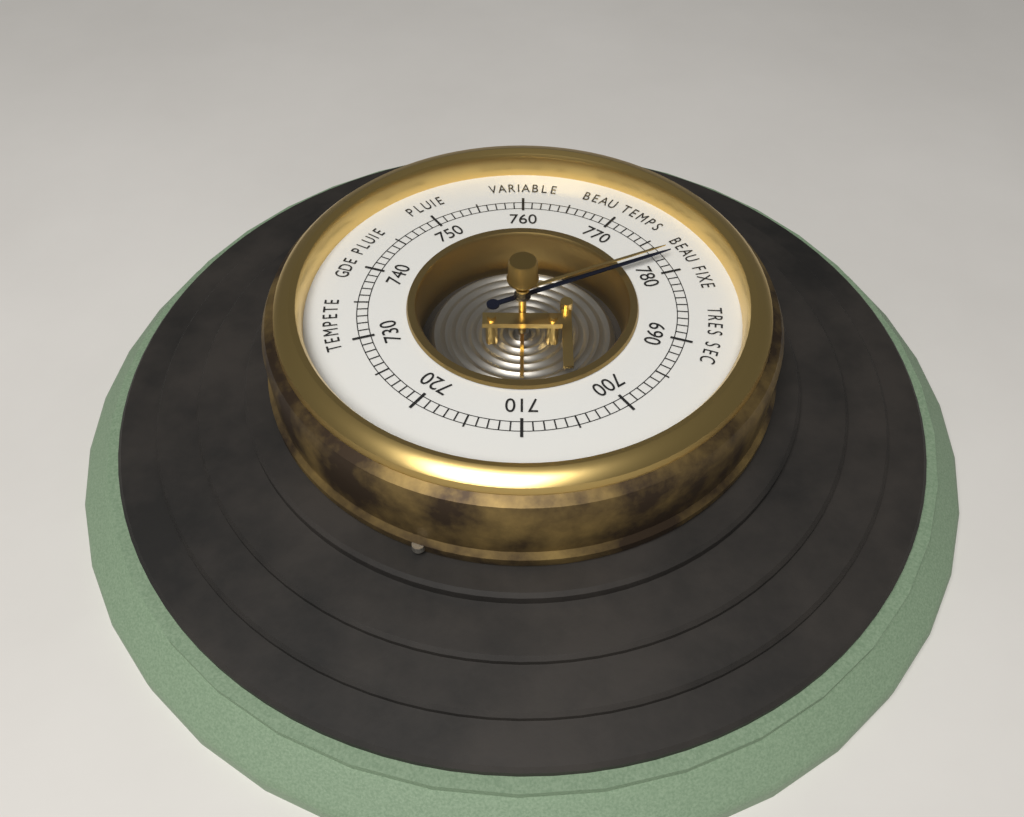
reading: 778 (no unit)
